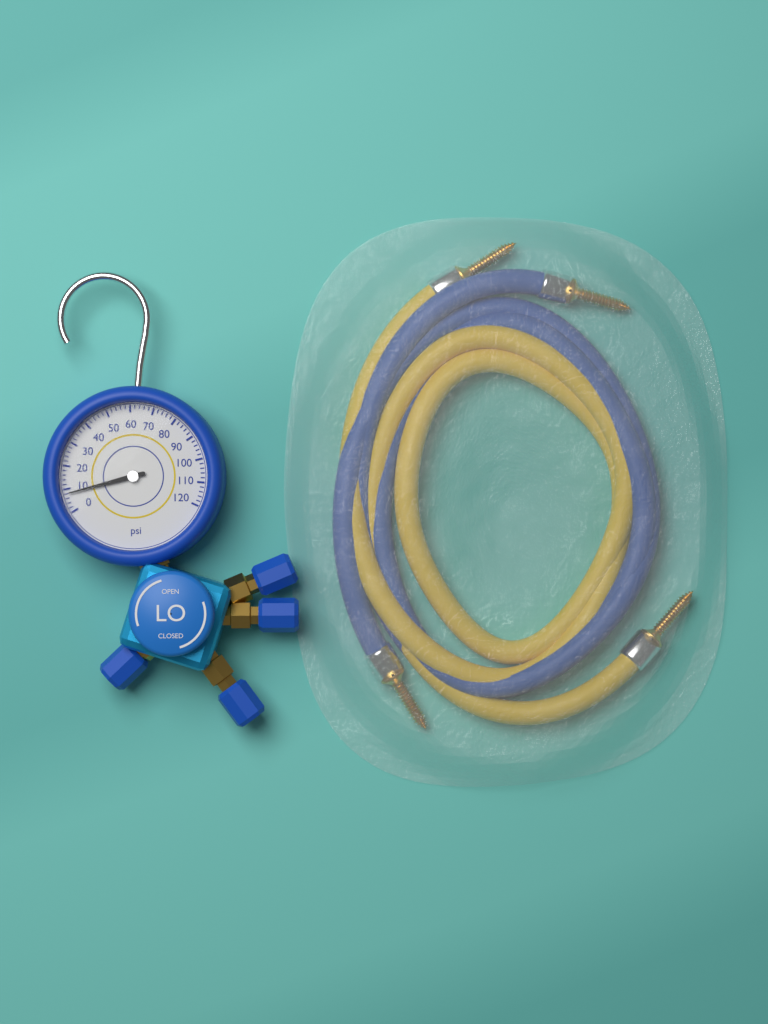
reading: 8 psi
